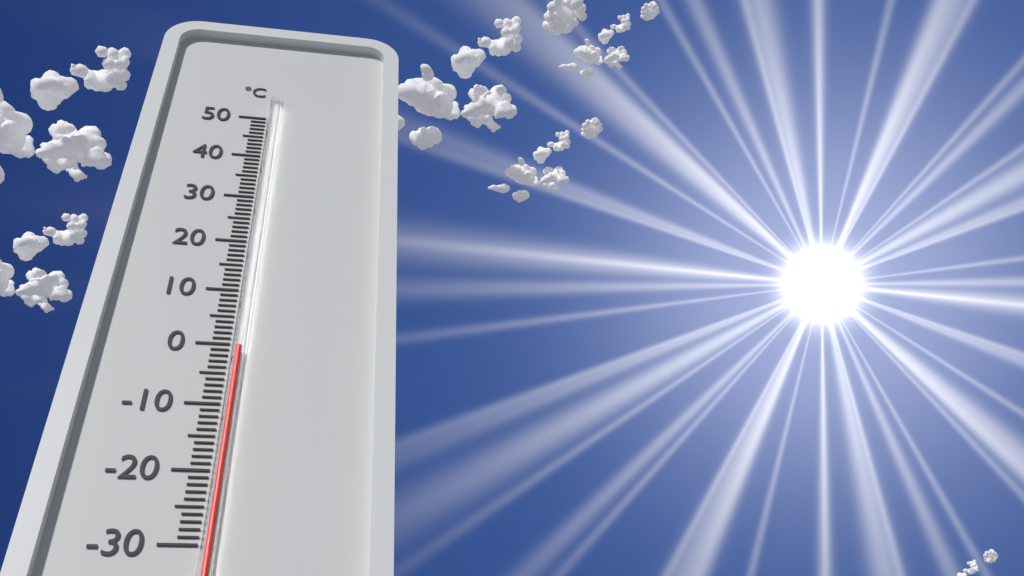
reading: -1 °C
